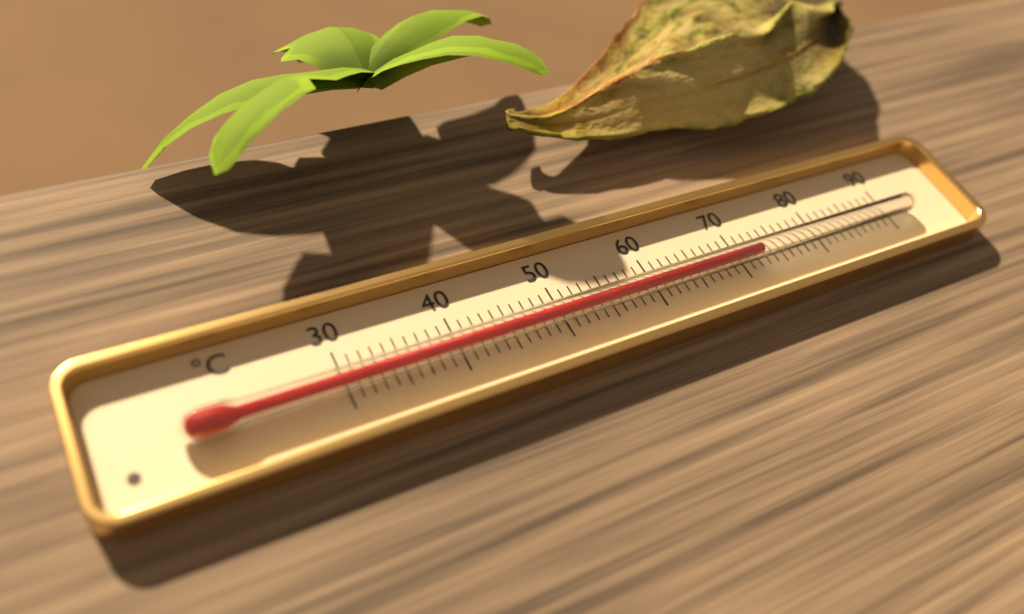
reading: 72 °C
